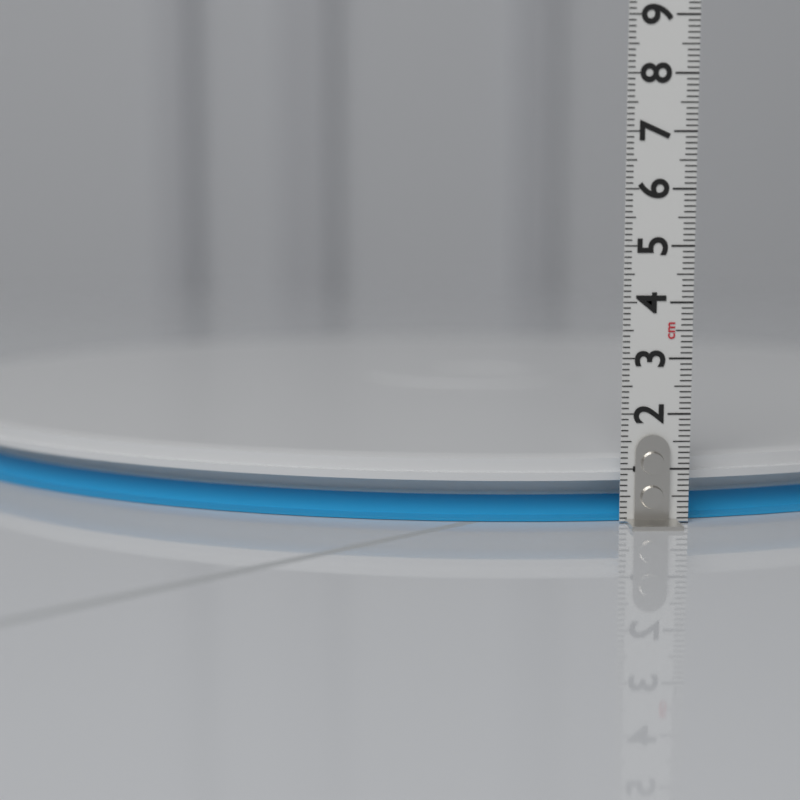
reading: 1.2 cm
